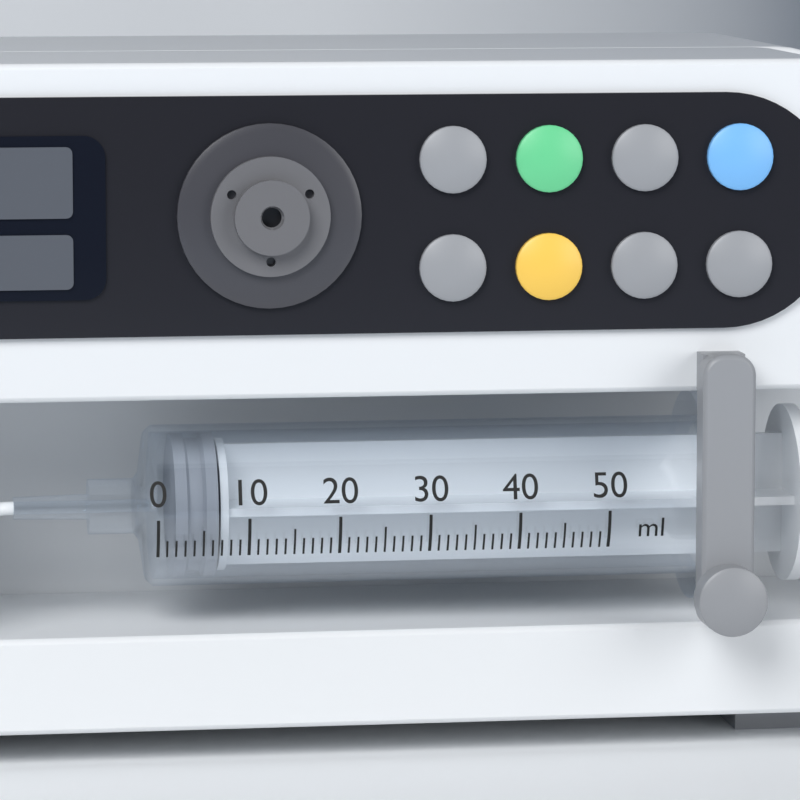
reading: 2 ml
